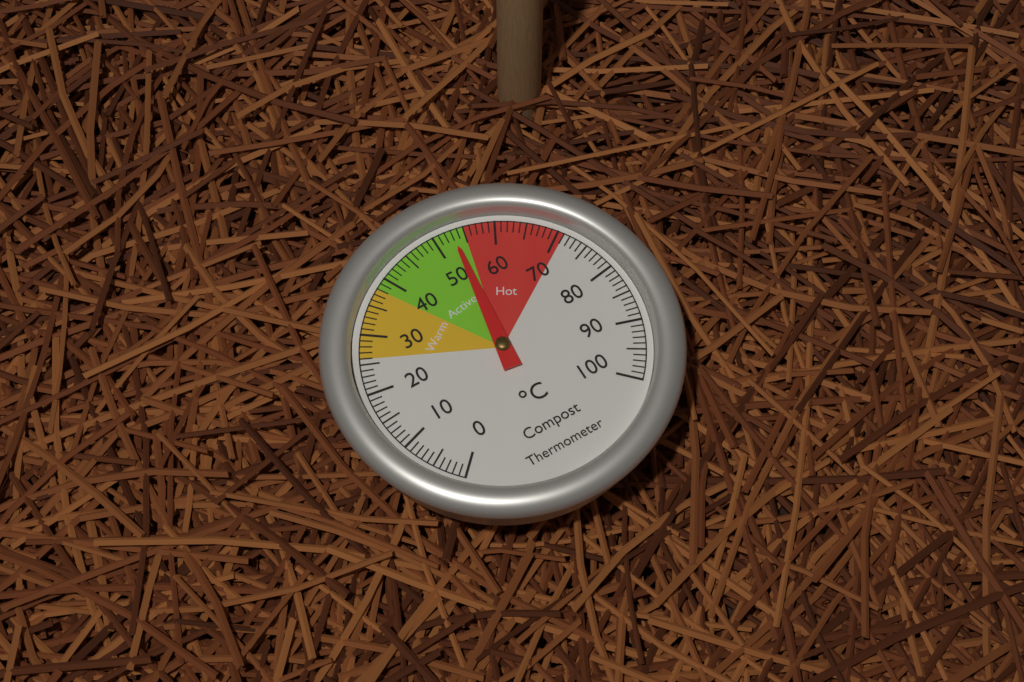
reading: 53 °C
